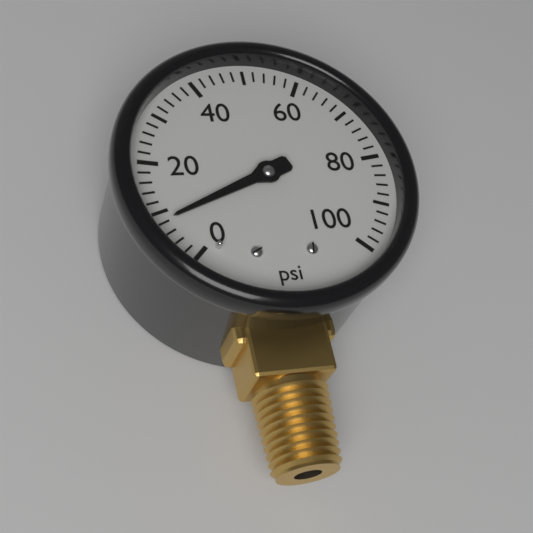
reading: 8 psi
